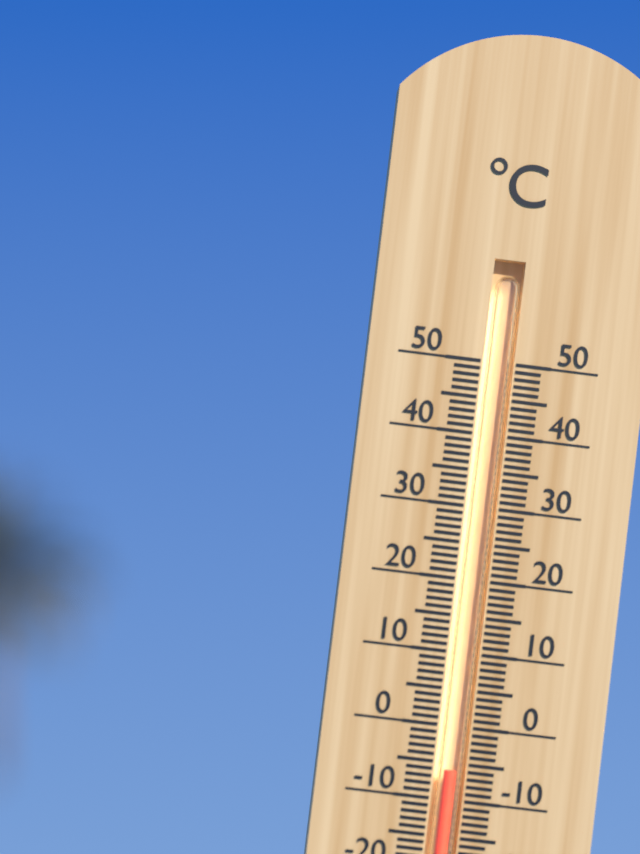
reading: -6 °C
